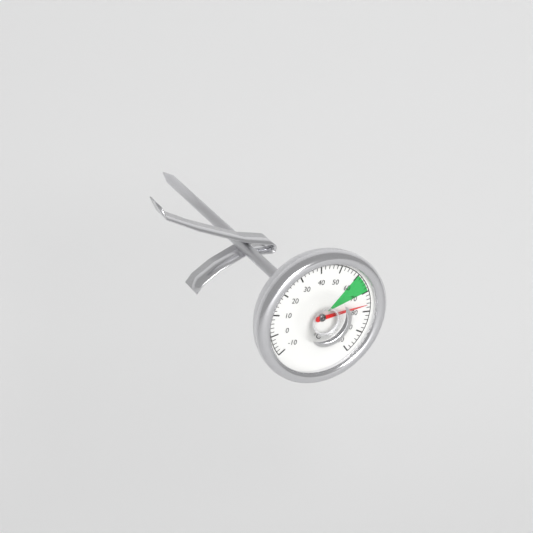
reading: 76 °C
